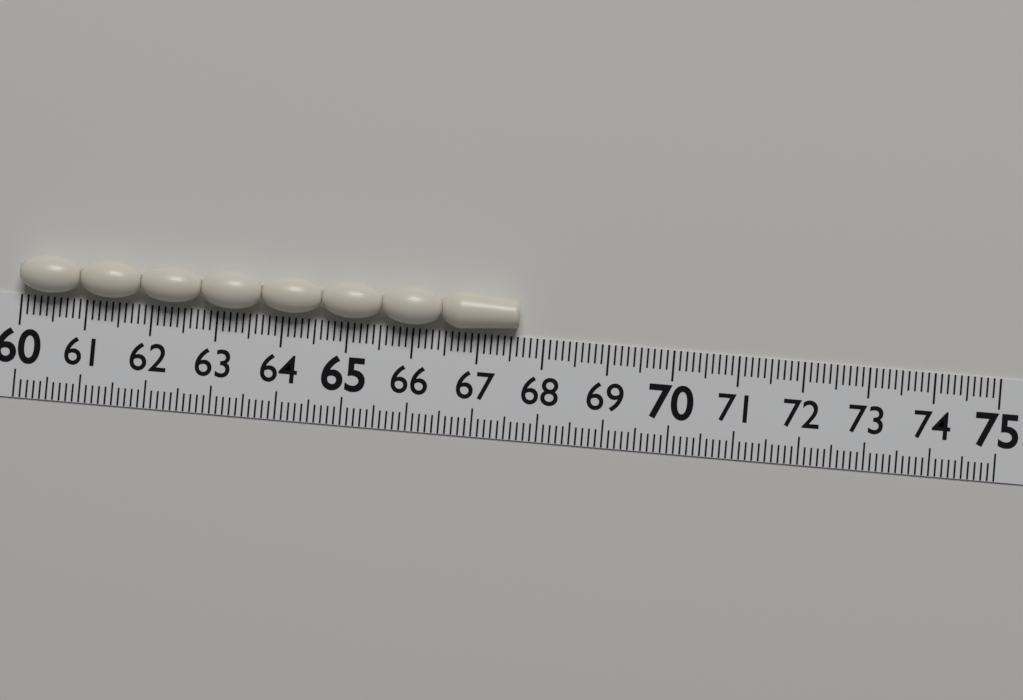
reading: 67.6 (no unit)
